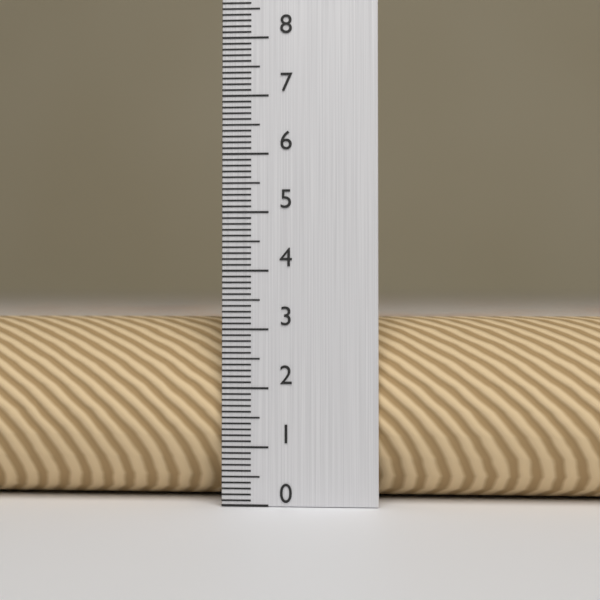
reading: 3.2 (no unit)
